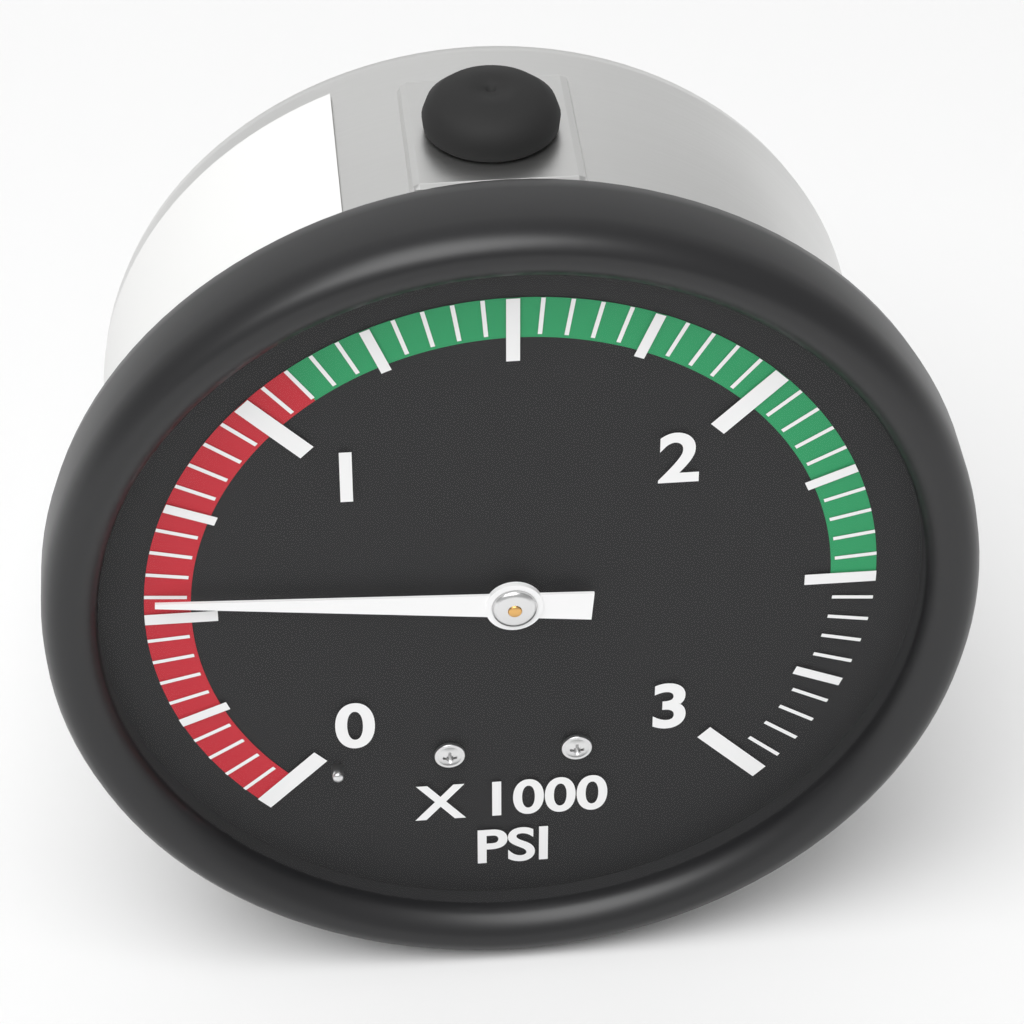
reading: 550 psi
